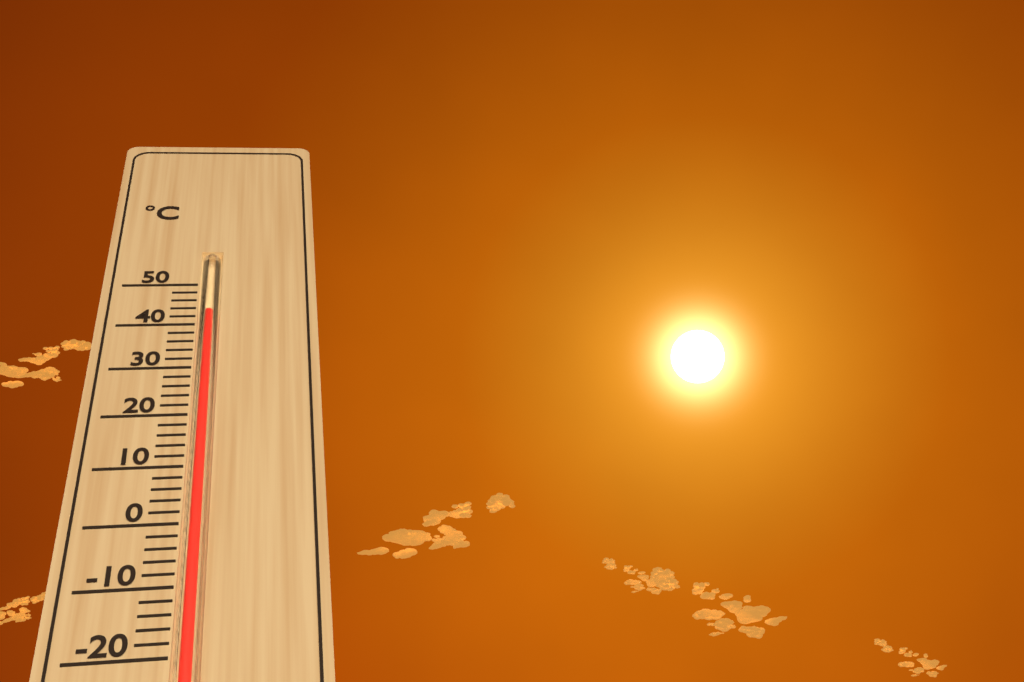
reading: 43 °C
